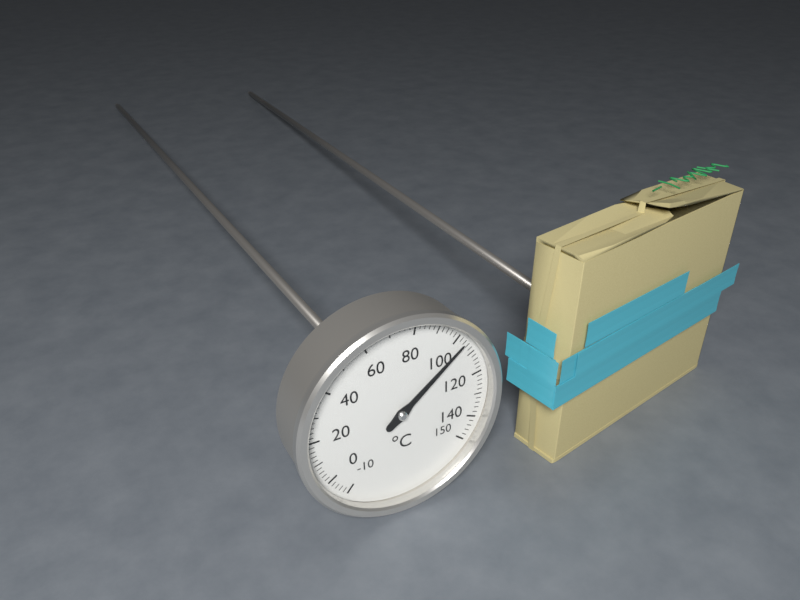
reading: 104 °C
